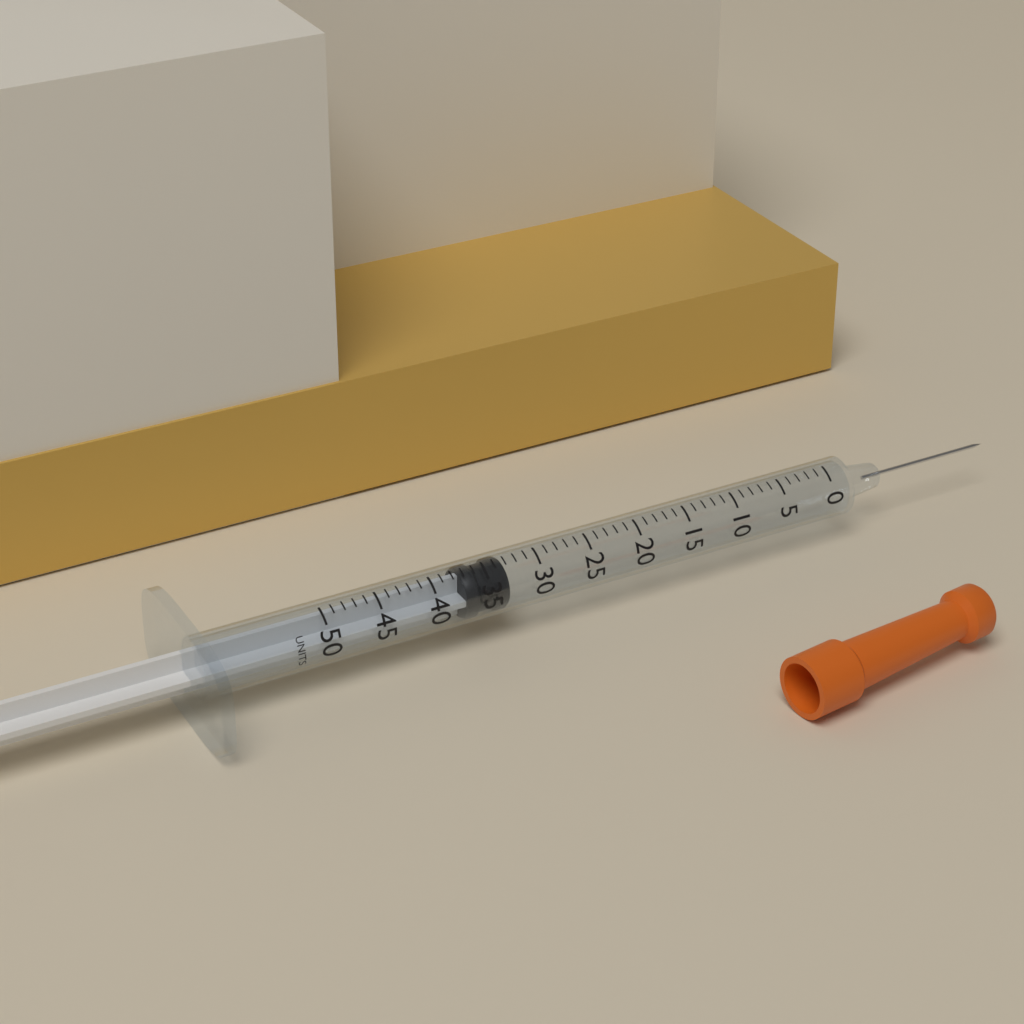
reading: 33 units
